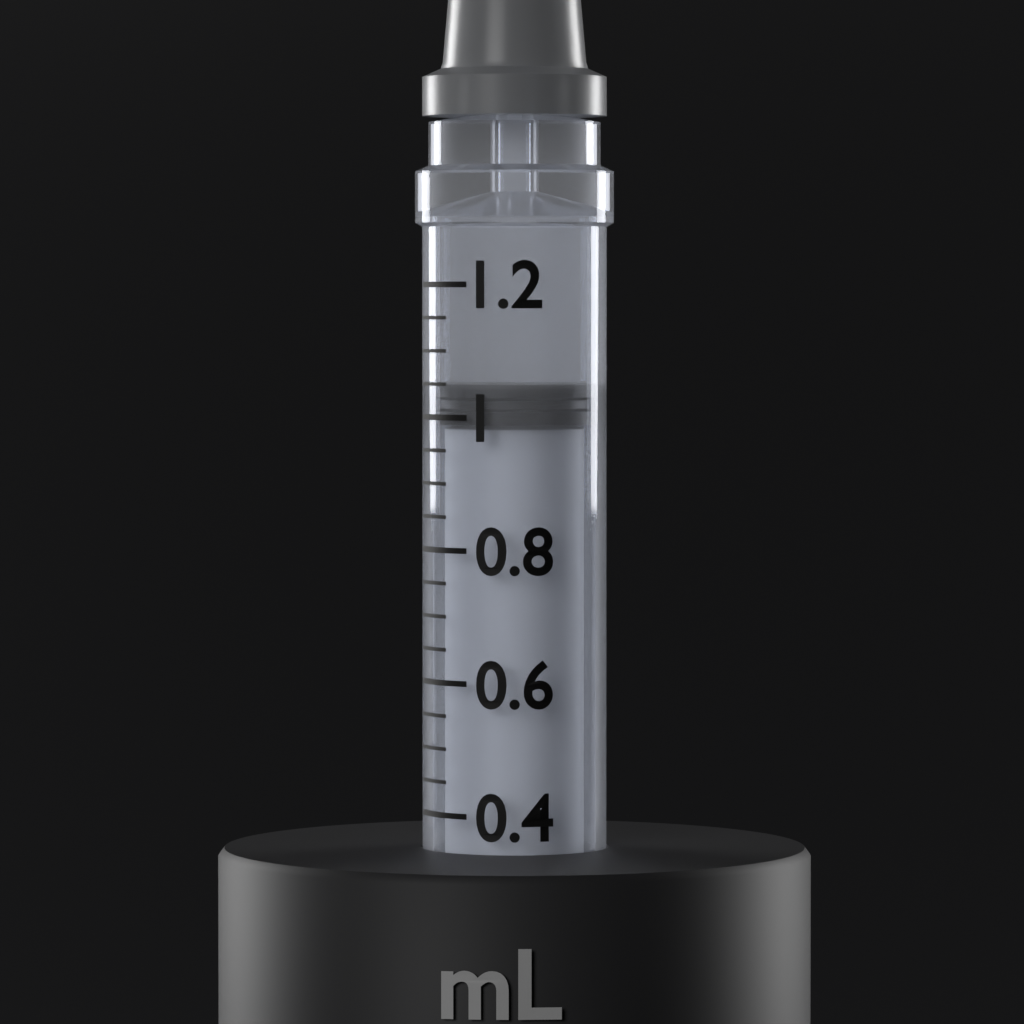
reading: 1.05 mL
